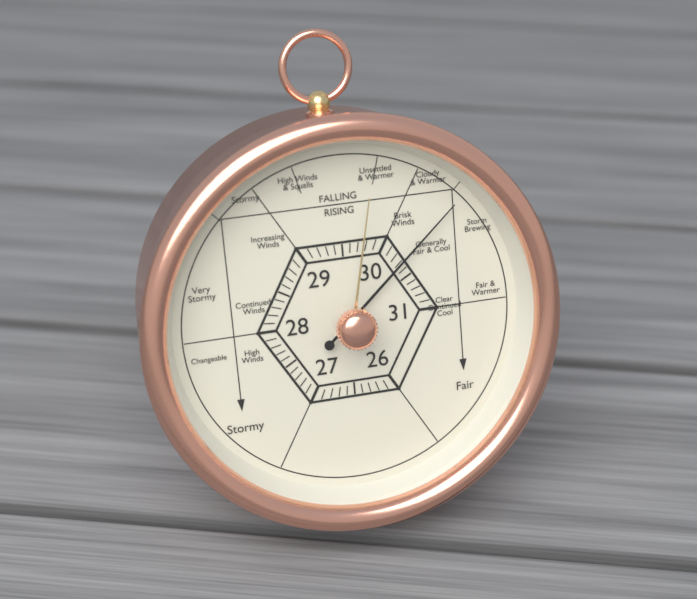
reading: 30.3 (no unit)
